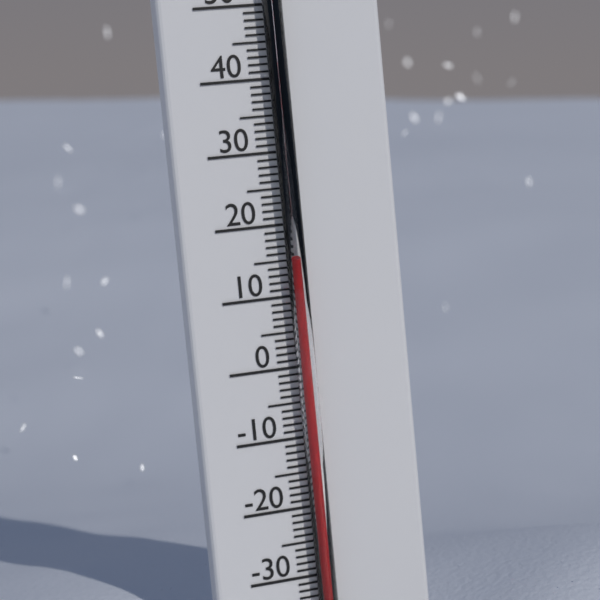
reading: 15 °C
